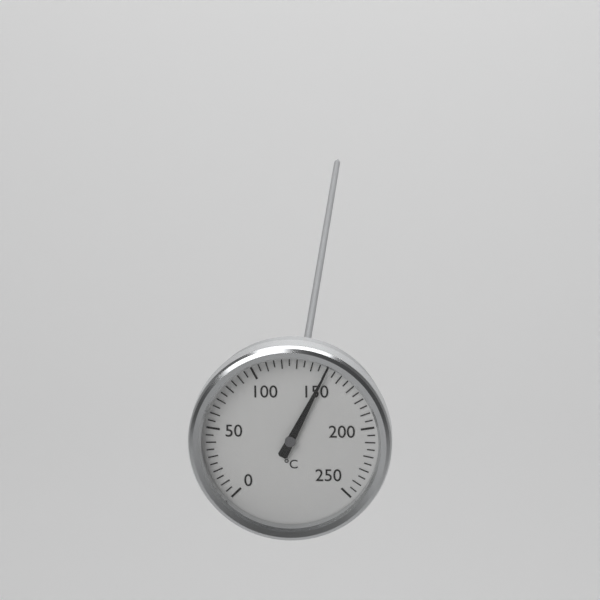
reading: 150 °C
